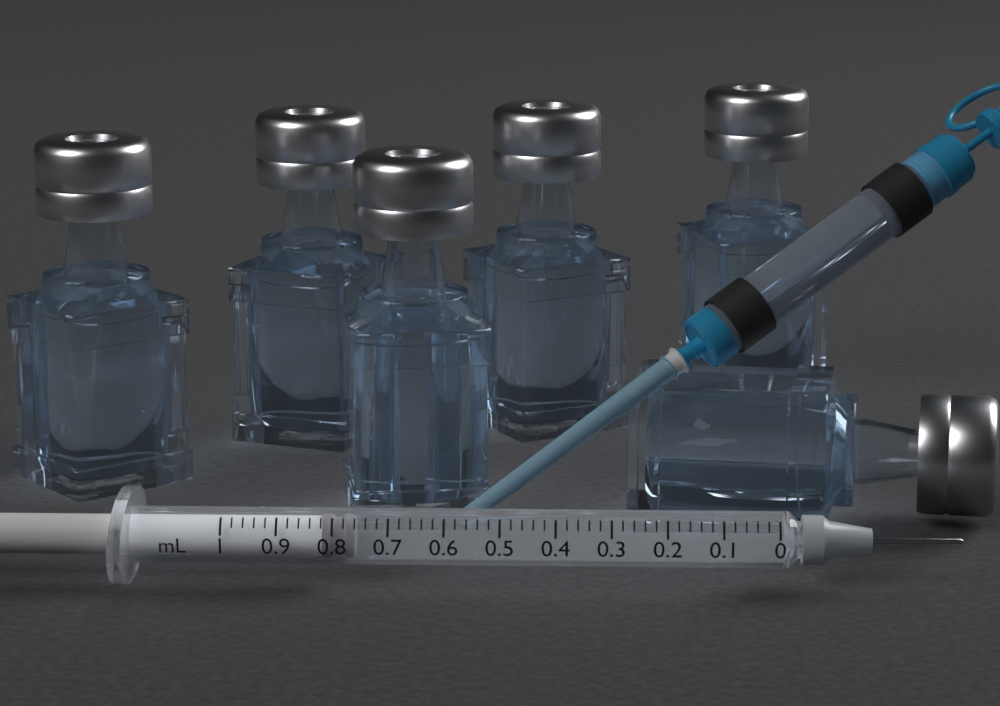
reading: 0.76 mL
